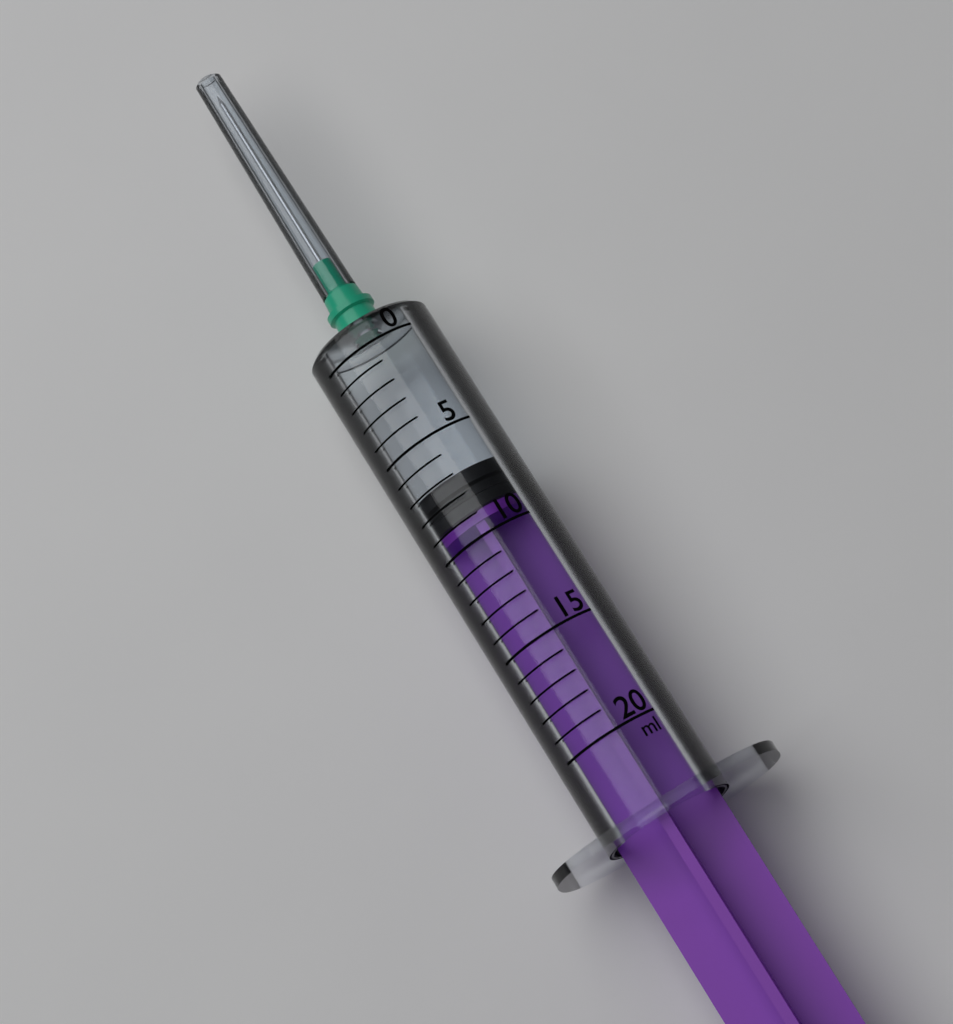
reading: 7 ml
